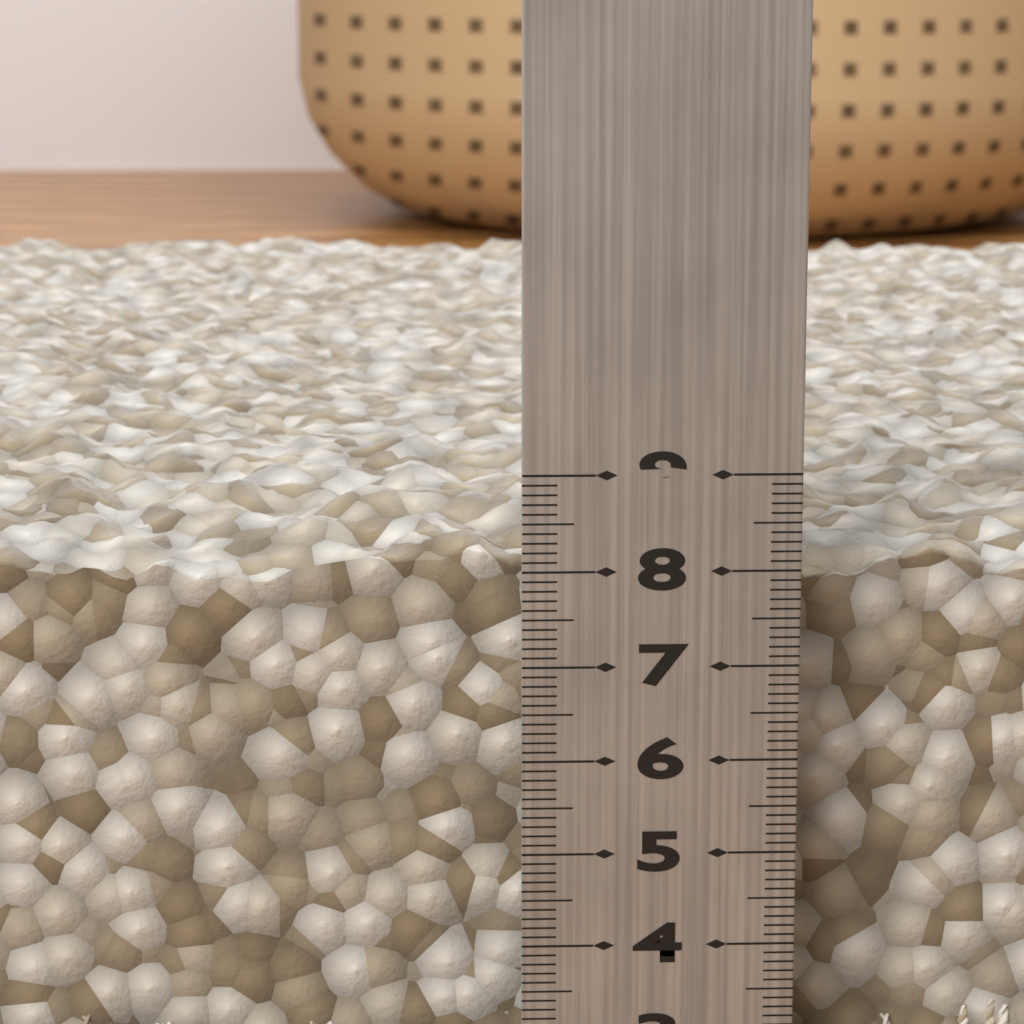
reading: 8.5 cm
